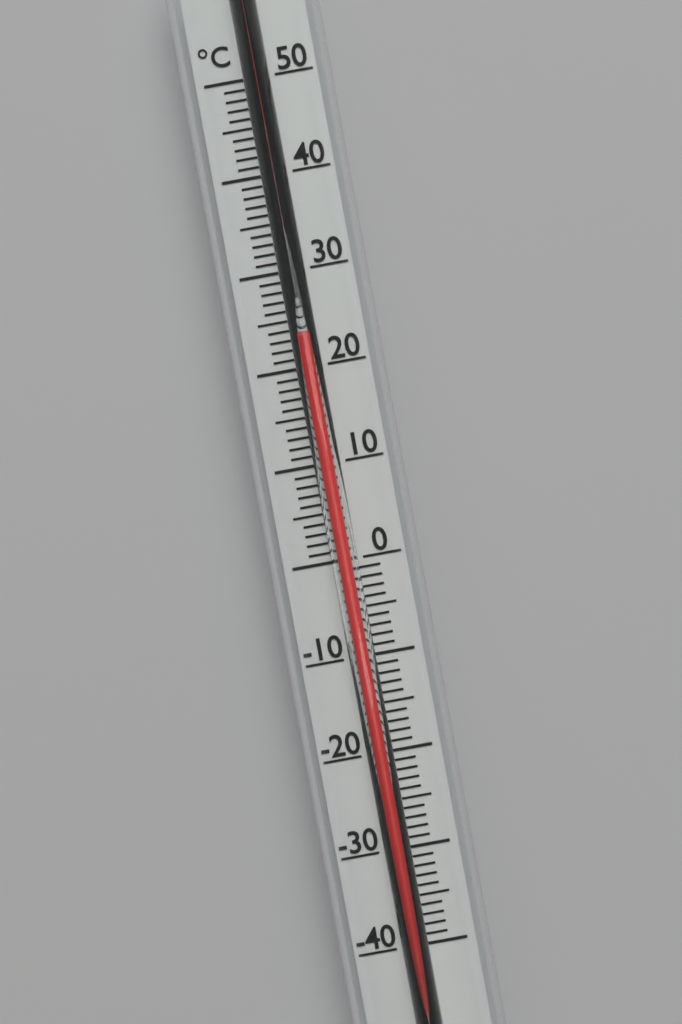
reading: 23 °C
